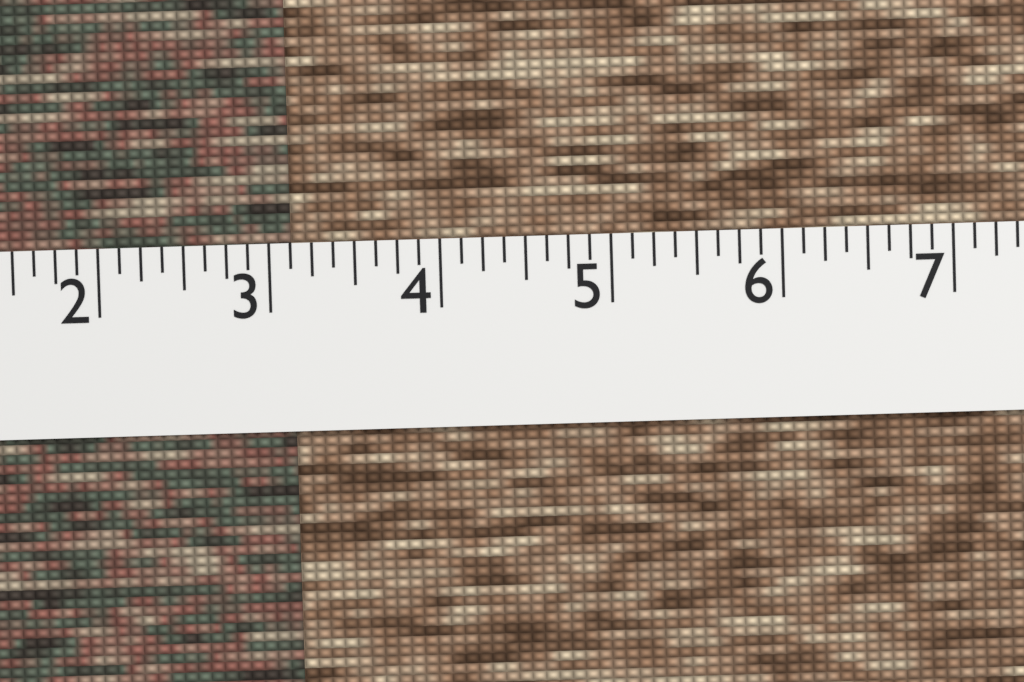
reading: 3.125 (no unit)
